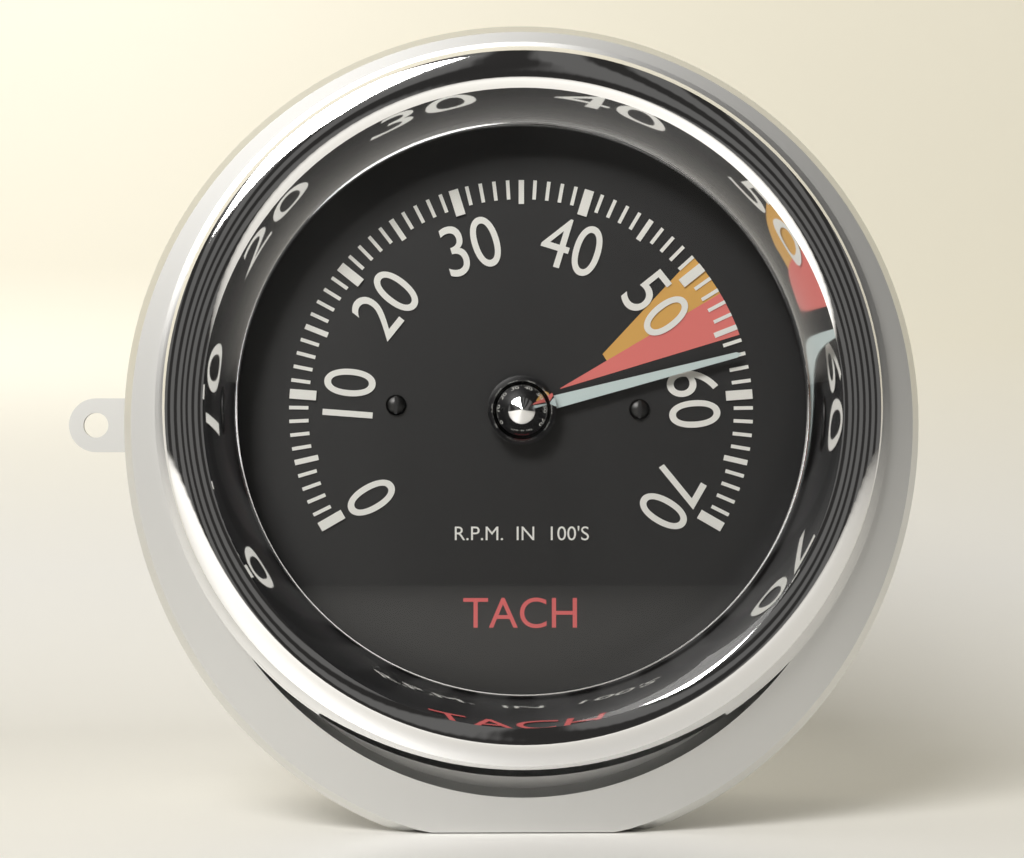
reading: 57 RPM x100
